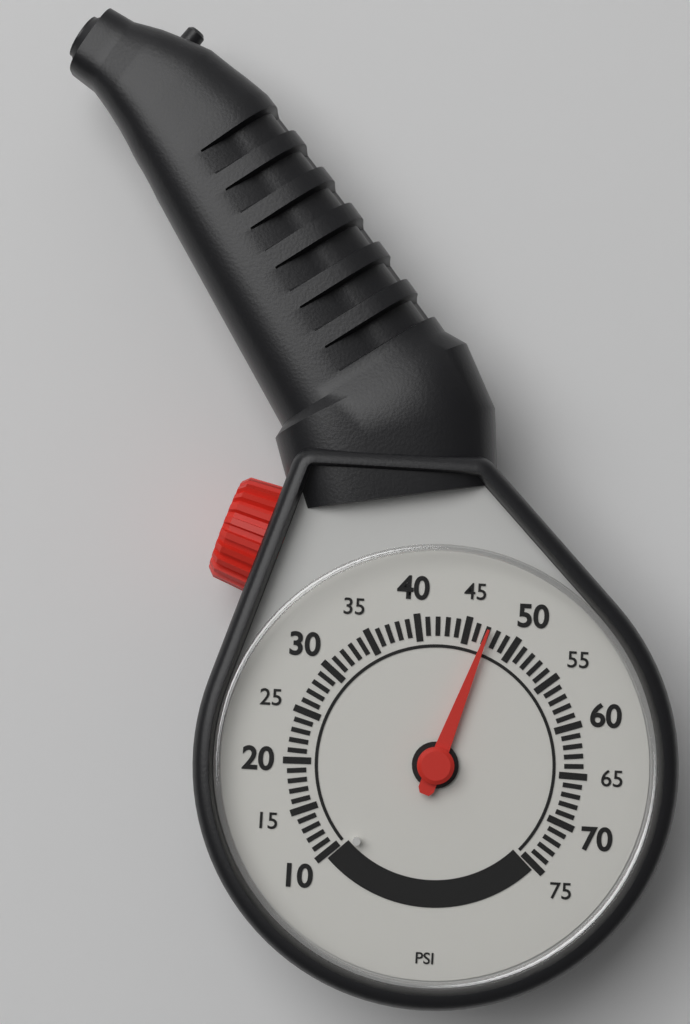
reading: 47 psi
